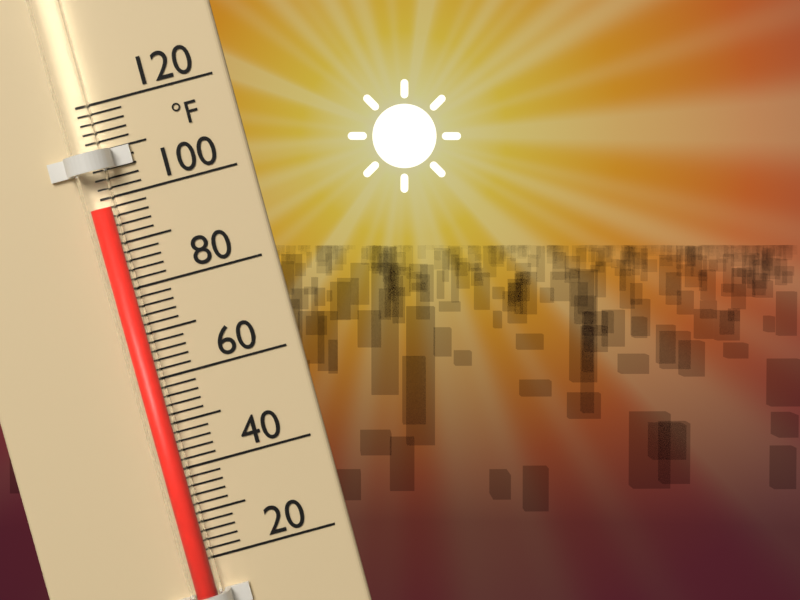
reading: 98 °F
